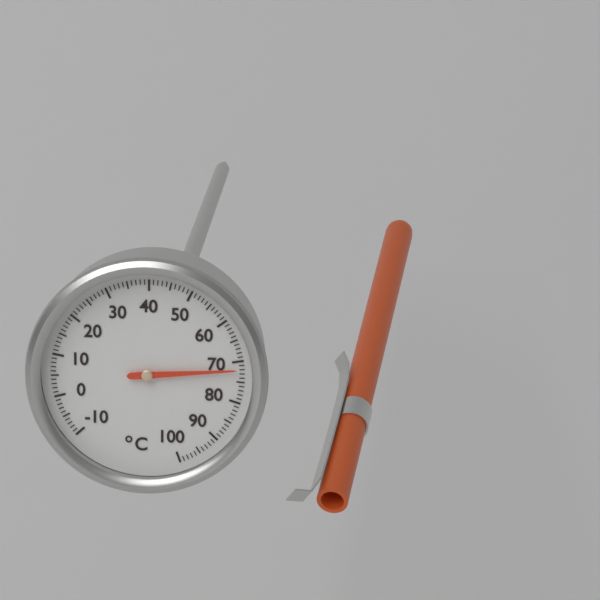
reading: 72 °C
